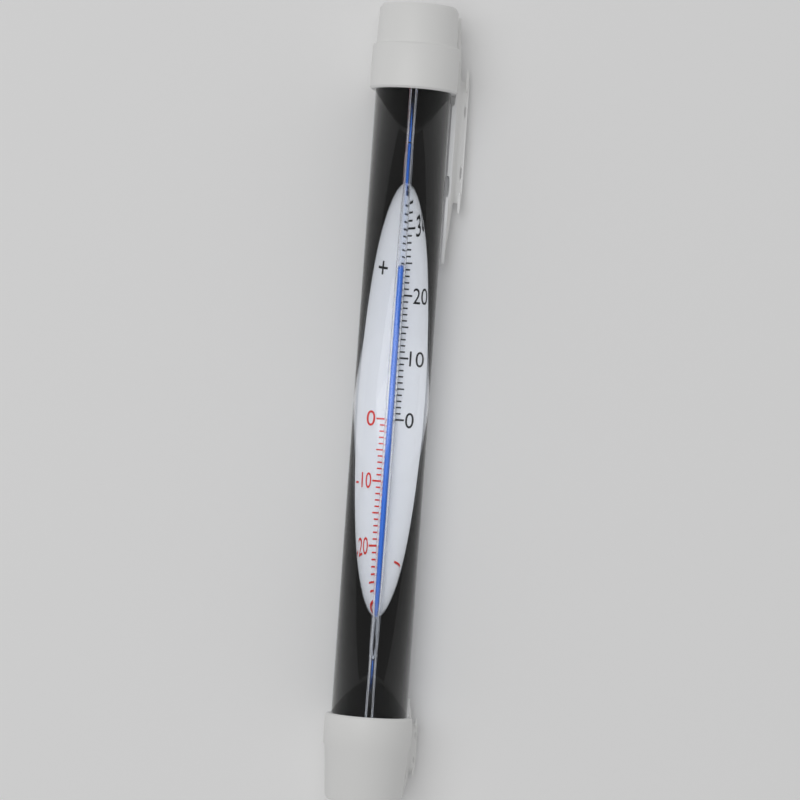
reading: 25 °C
